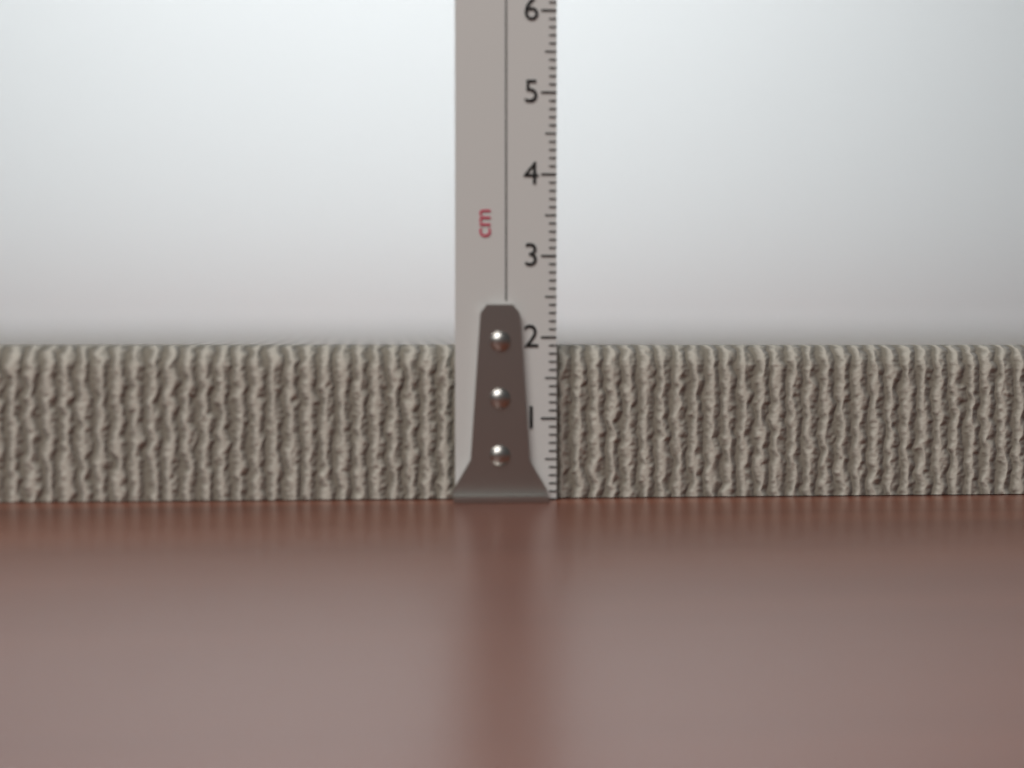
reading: 1.9 cm
